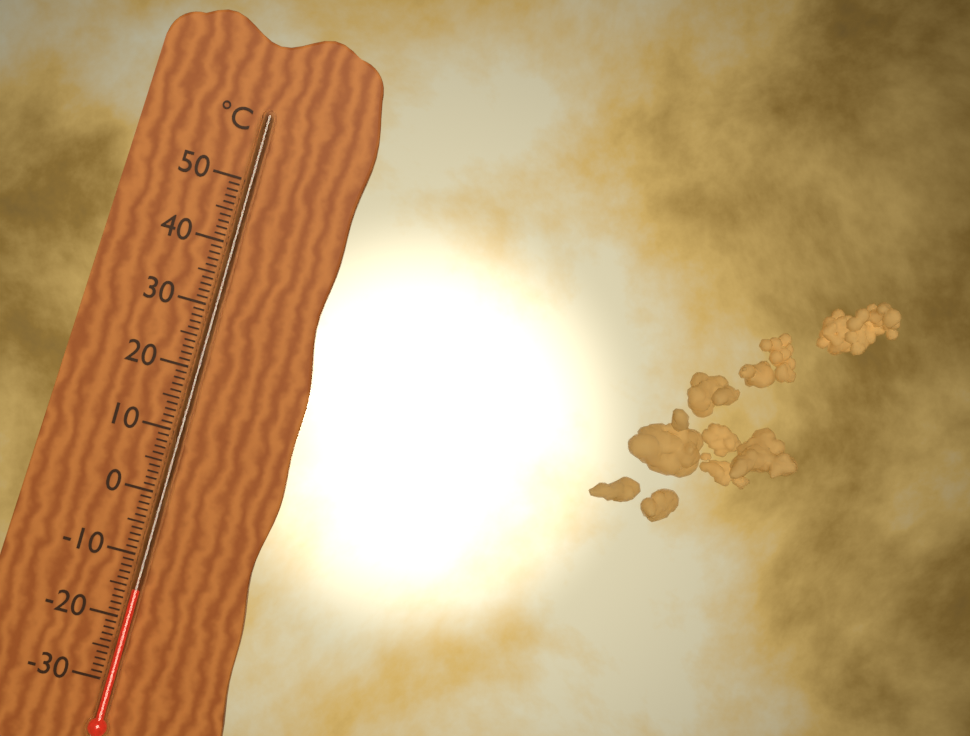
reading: -15 °C
